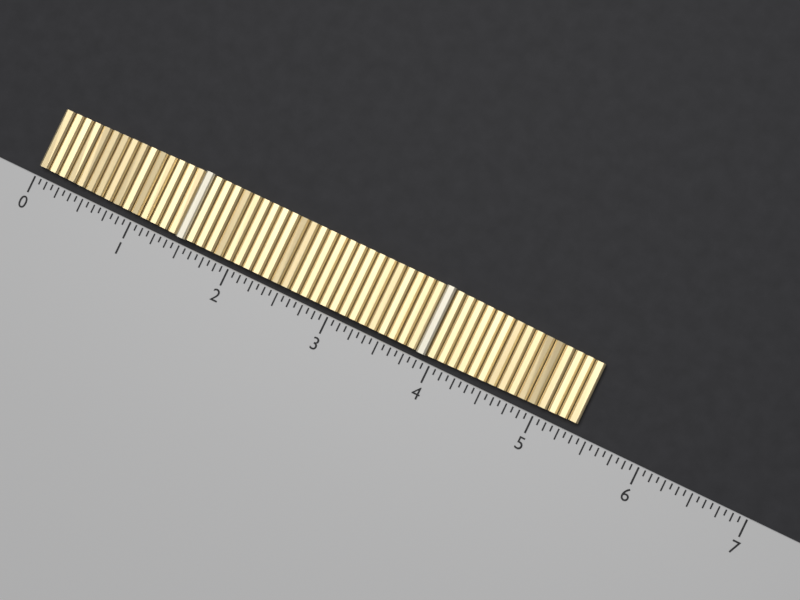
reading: 5.3750 (no unit)
